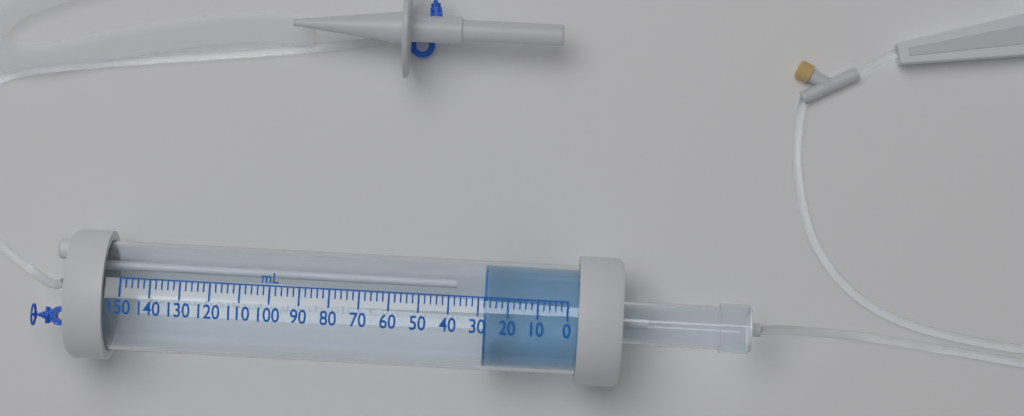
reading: 28 mL
